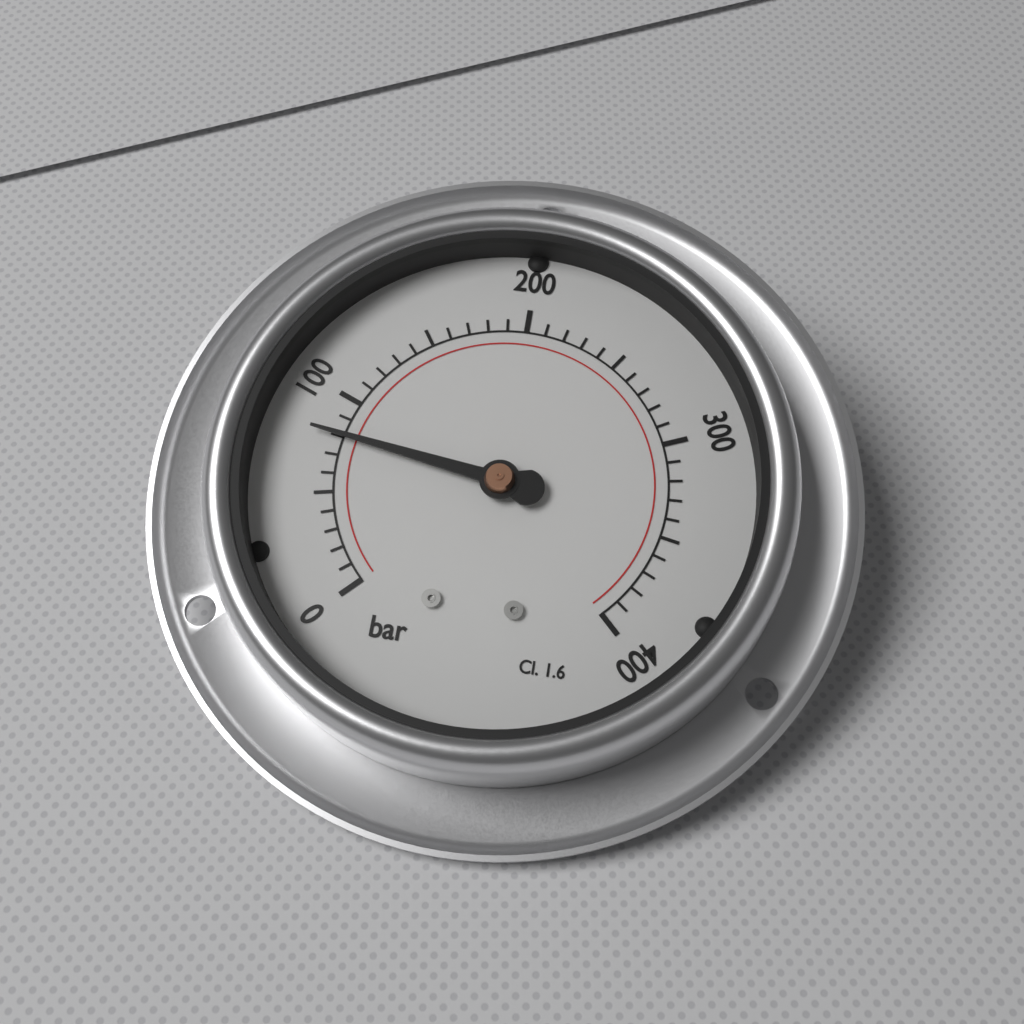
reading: 80 bar
